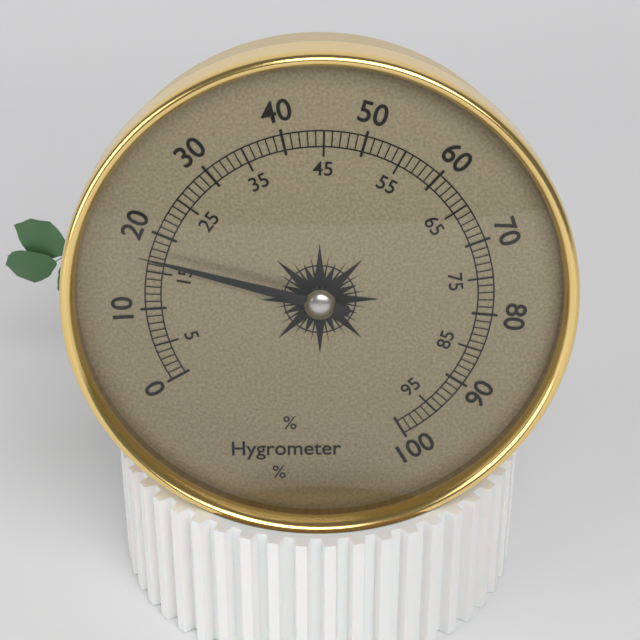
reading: 17 %
